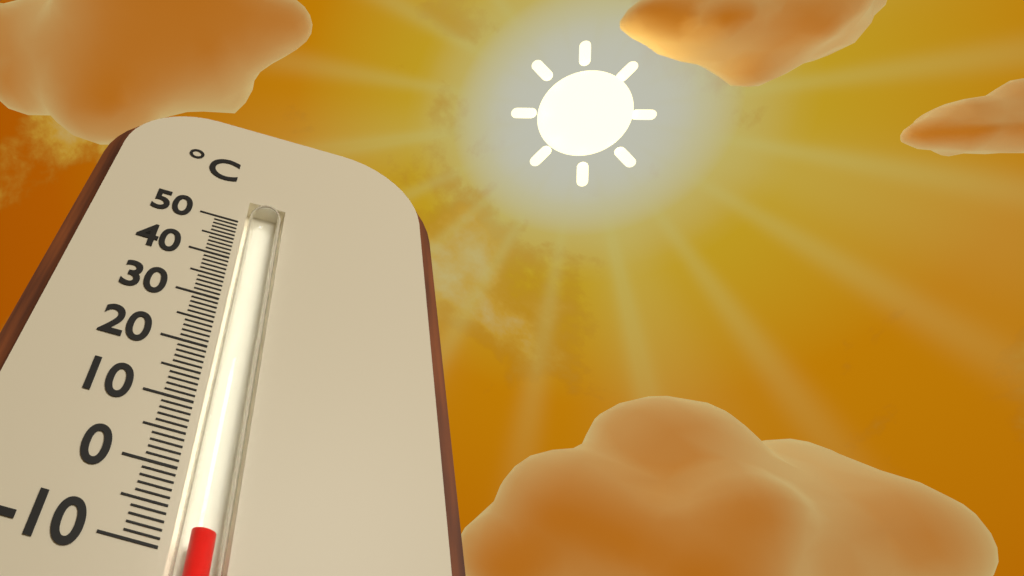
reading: -7 °C
